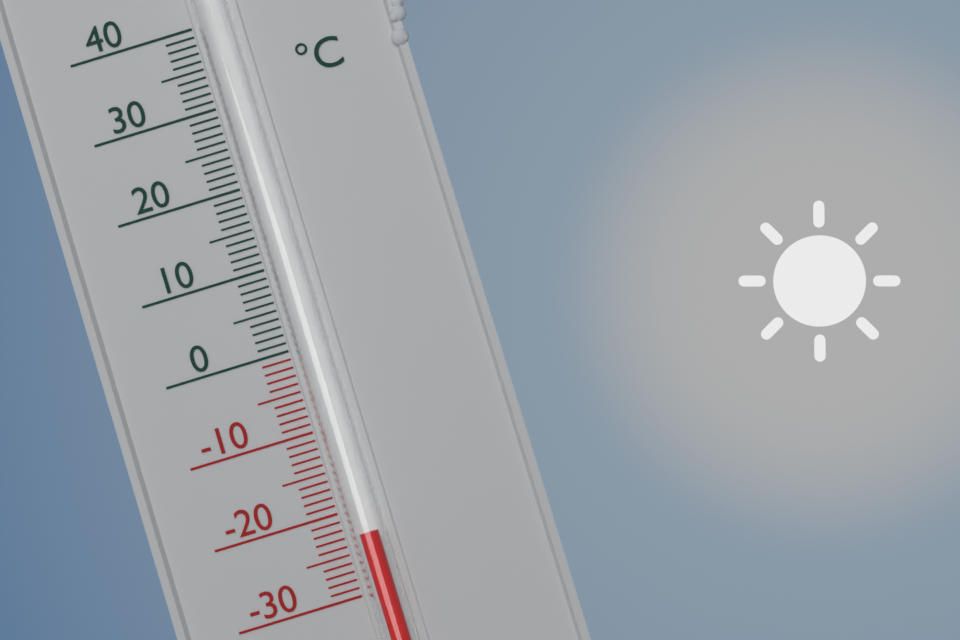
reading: -23 °C
